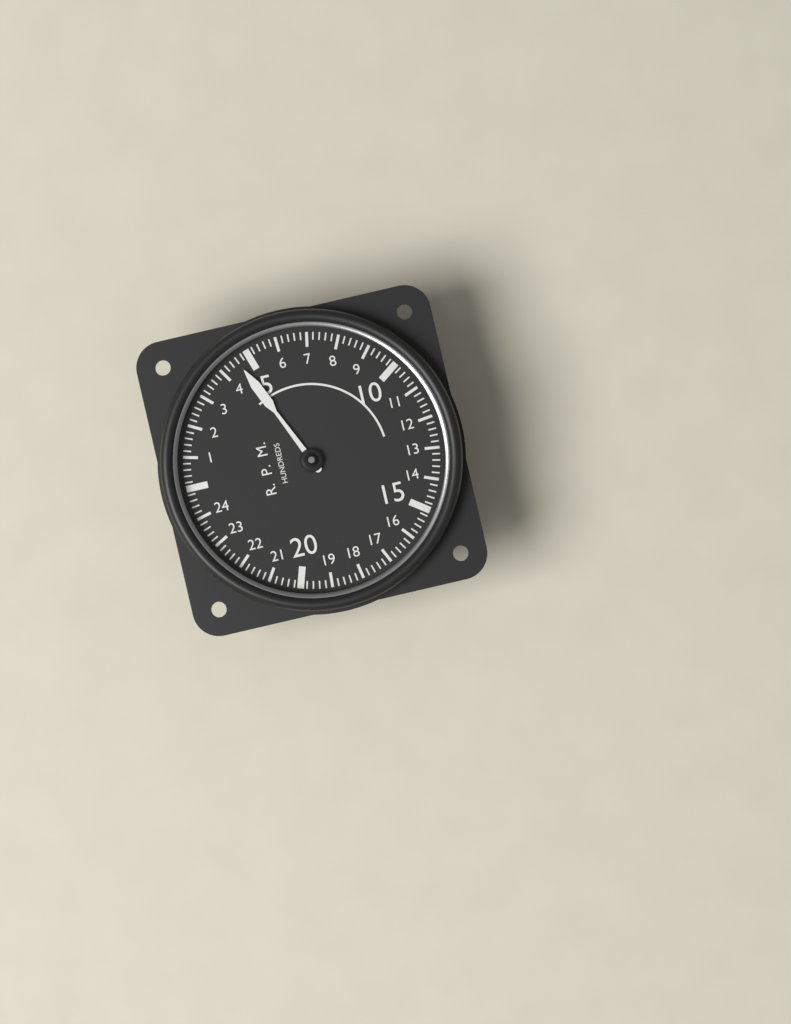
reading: 4.6 RPM x100
